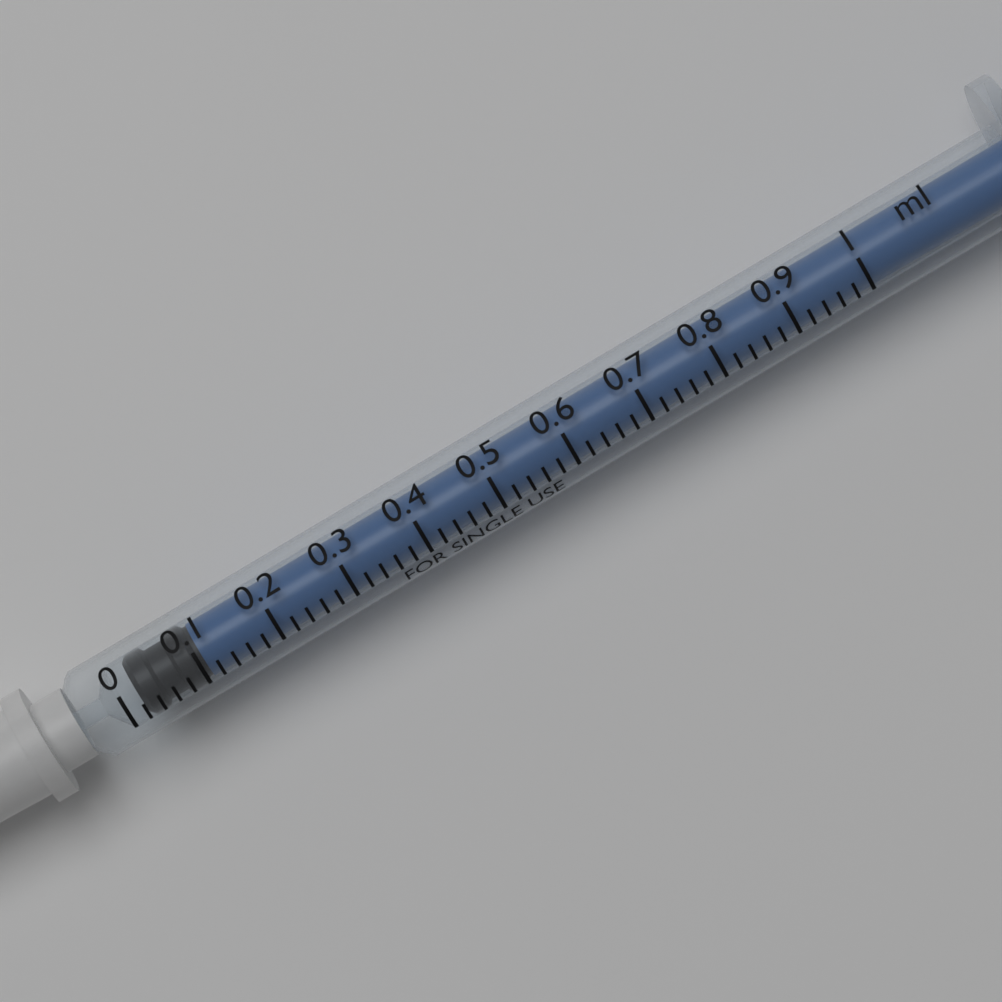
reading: 0.02 ml
